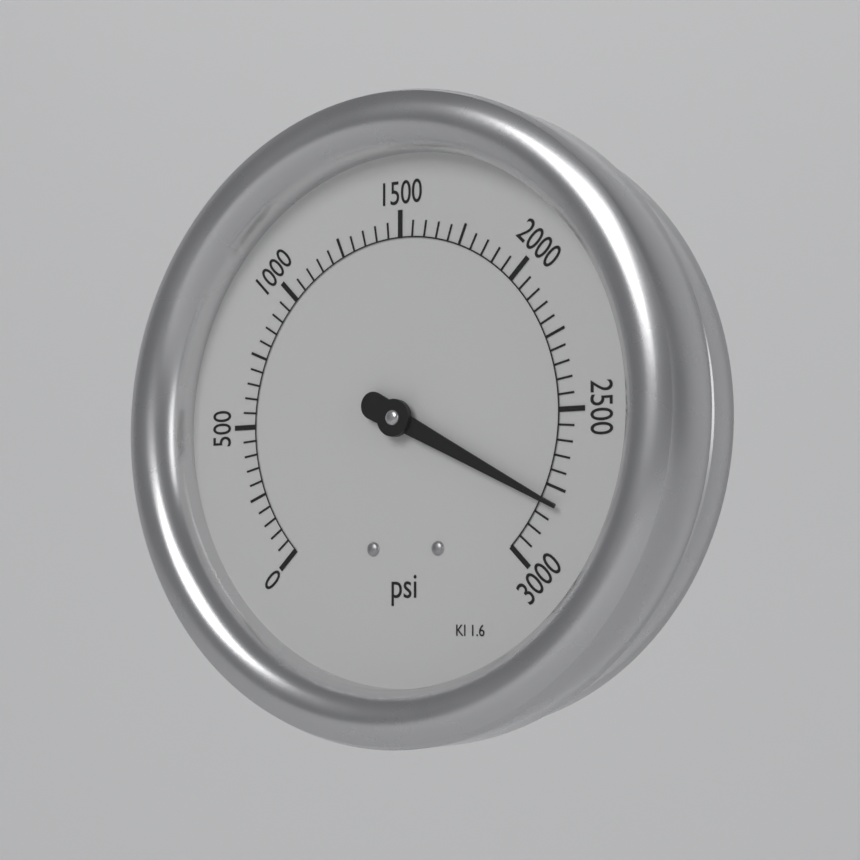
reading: 2800 psi
